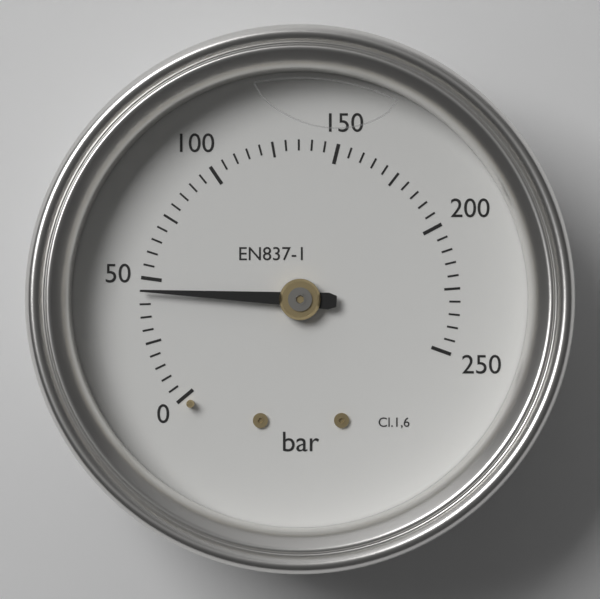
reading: 45 bar
